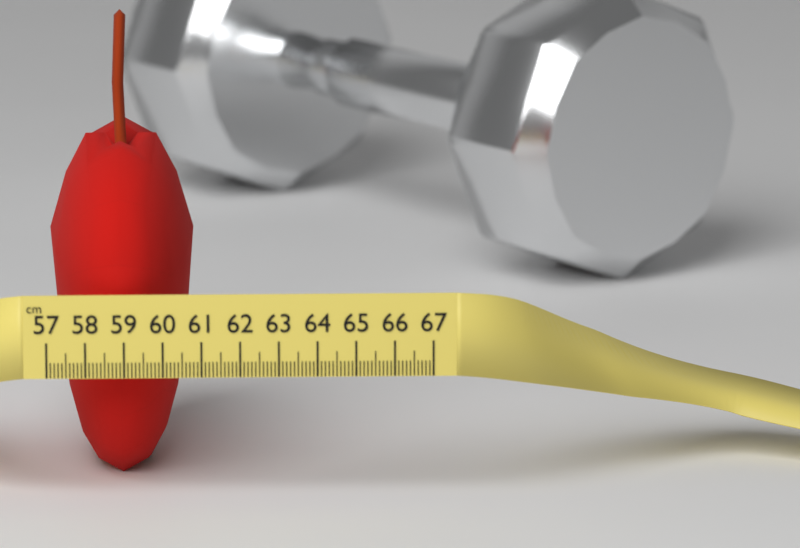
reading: 60.8 cm
